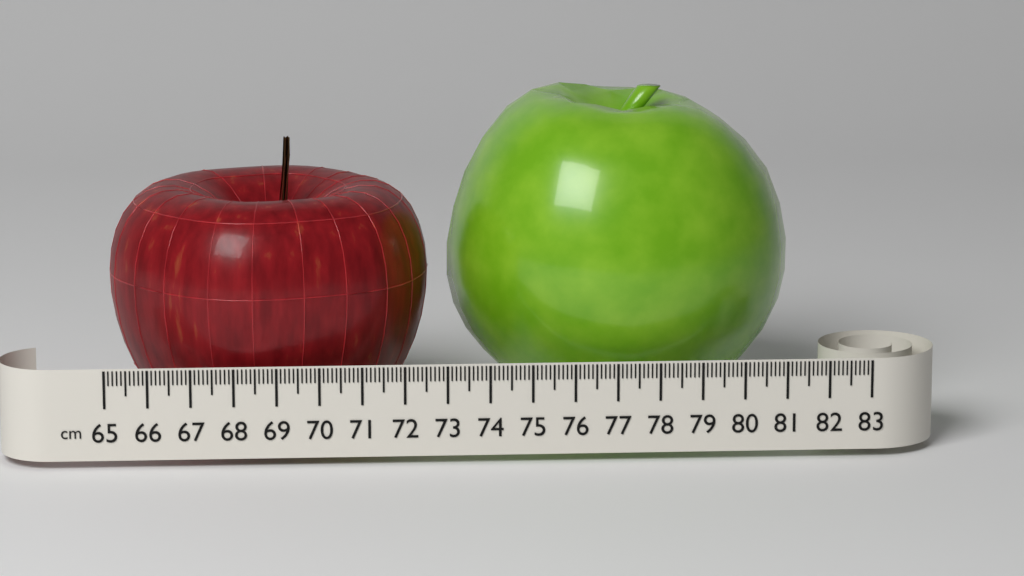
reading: 72.7 cm
